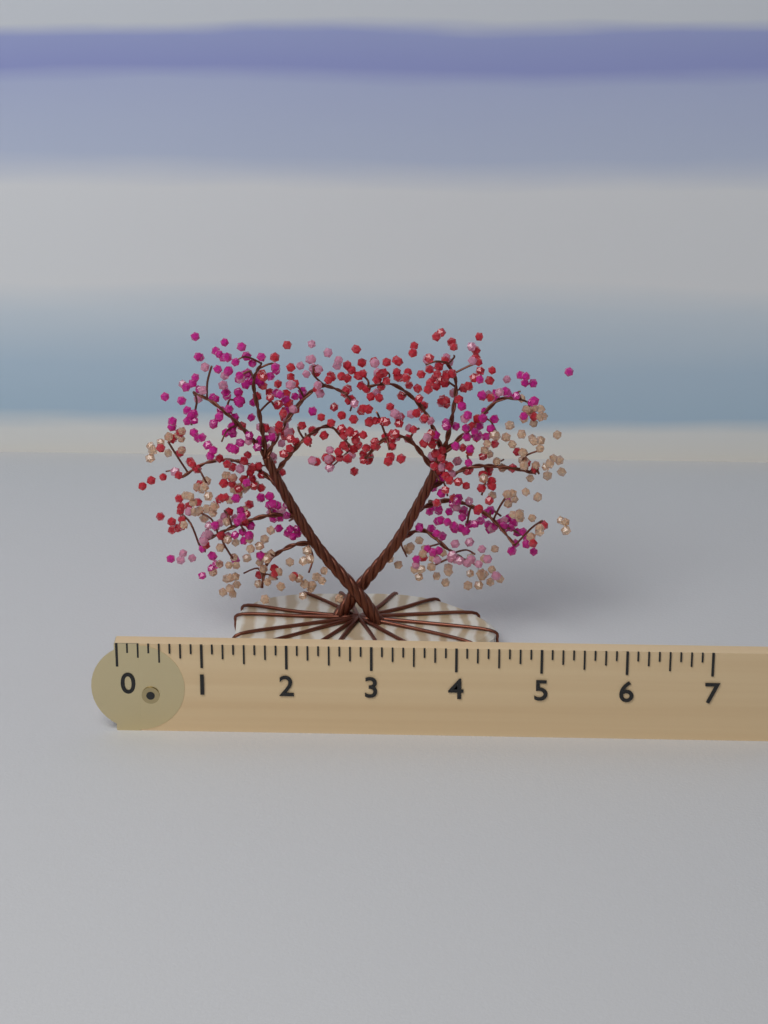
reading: 5.375 (no unit)
